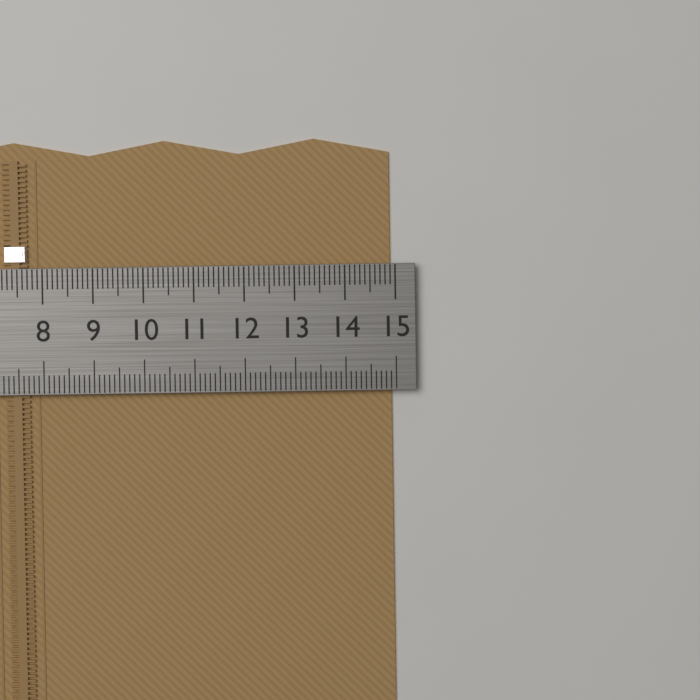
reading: 14.9 cm
